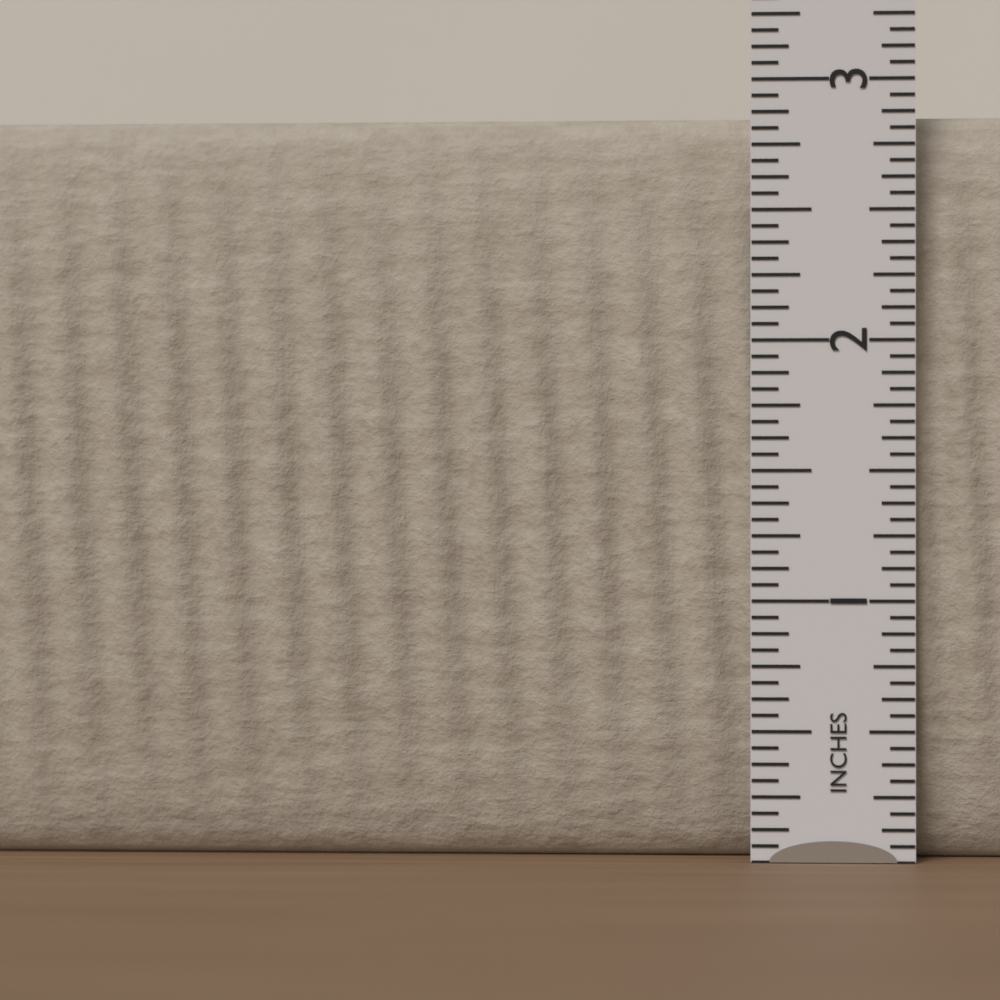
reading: 2.8750 in
